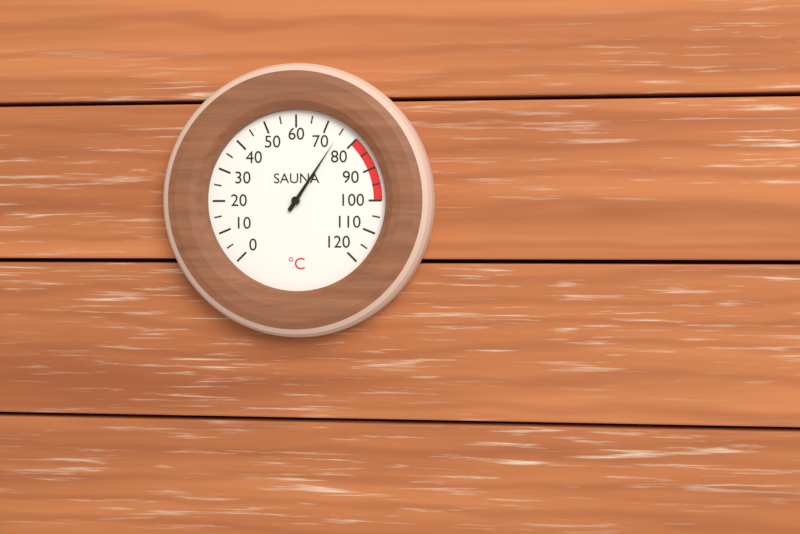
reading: 75 °C
